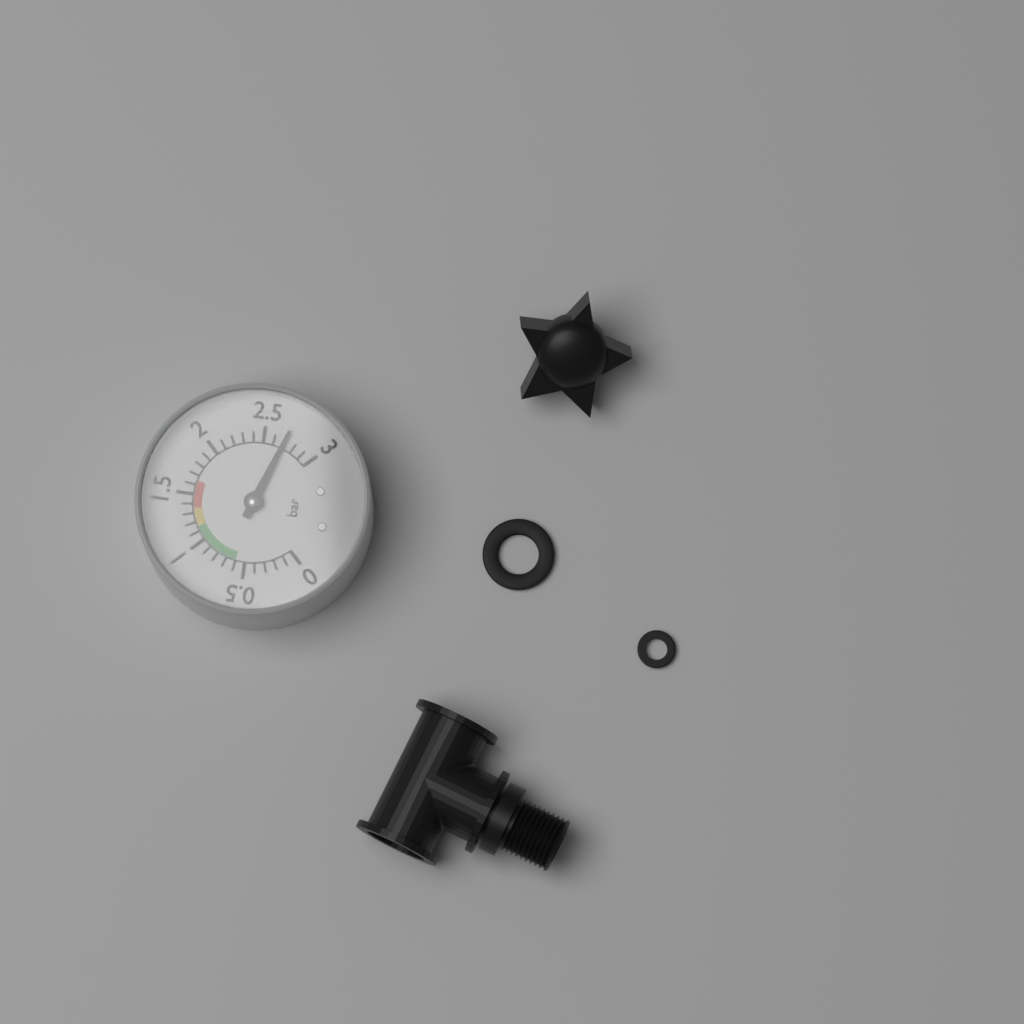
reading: 2.7 bar
